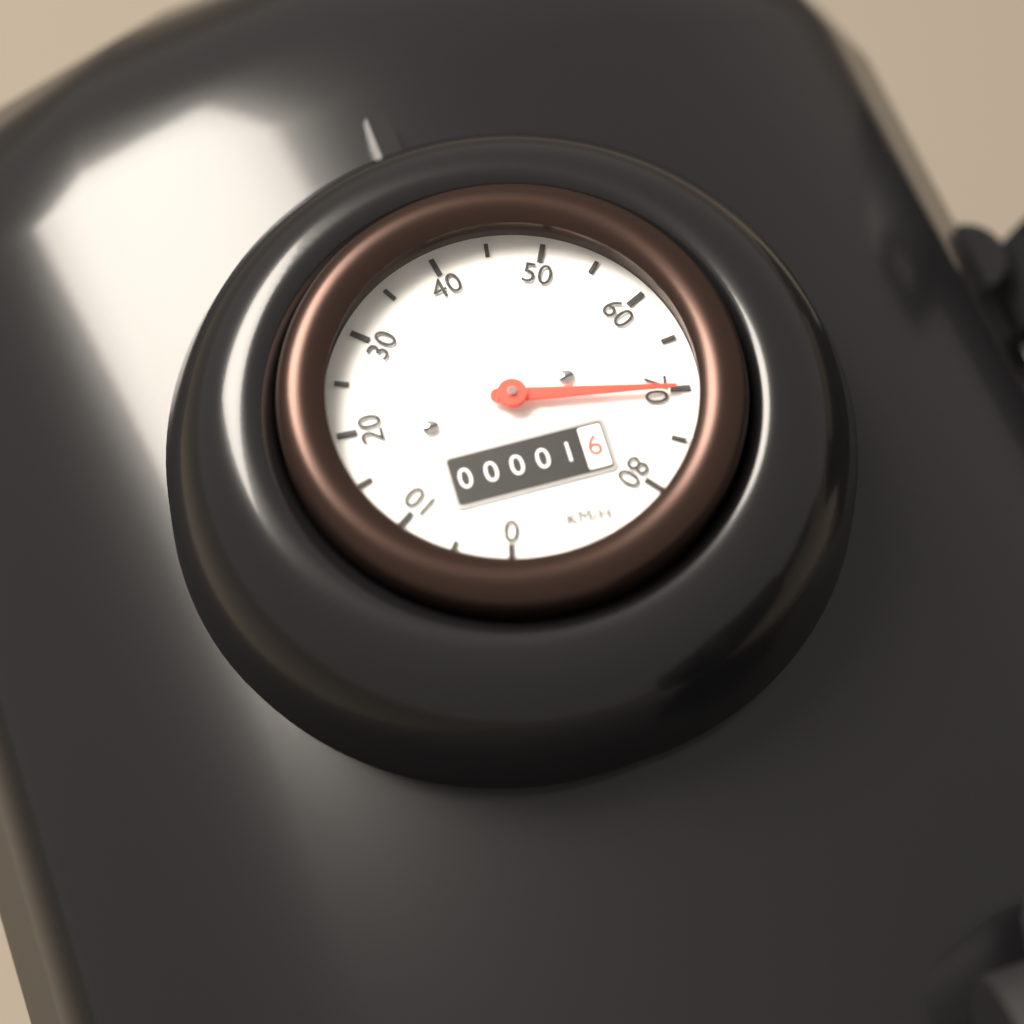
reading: 70 km/h
